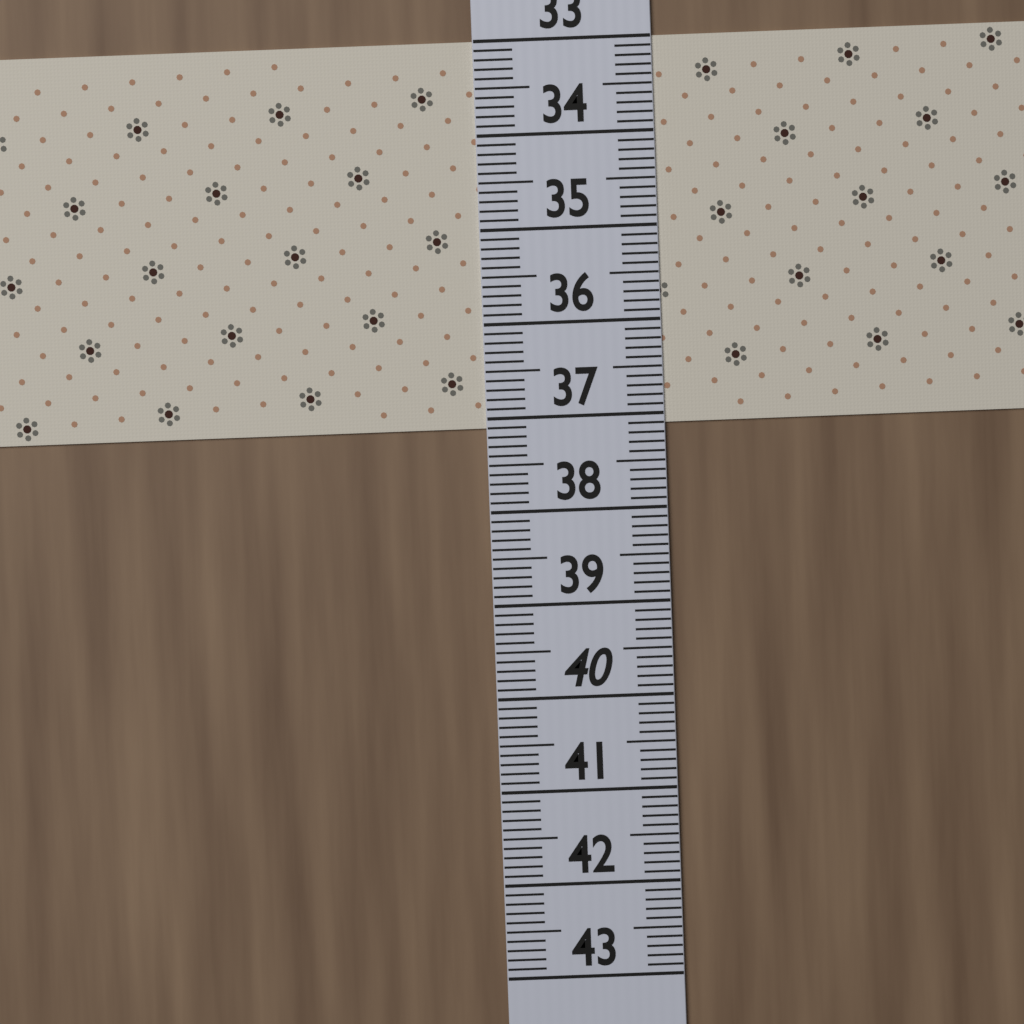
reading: 37.1 (no unit)
